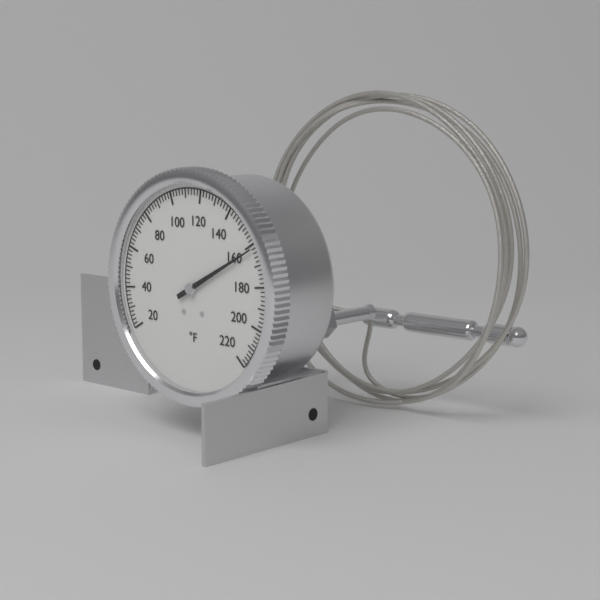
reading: 162 °F
